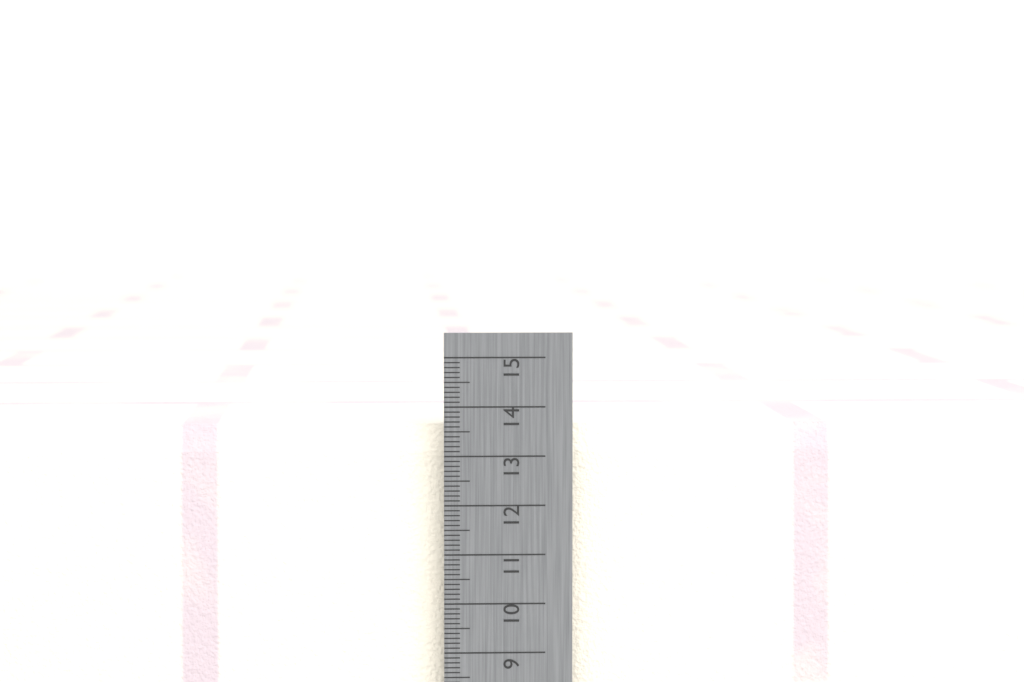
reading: 13.6 cm
